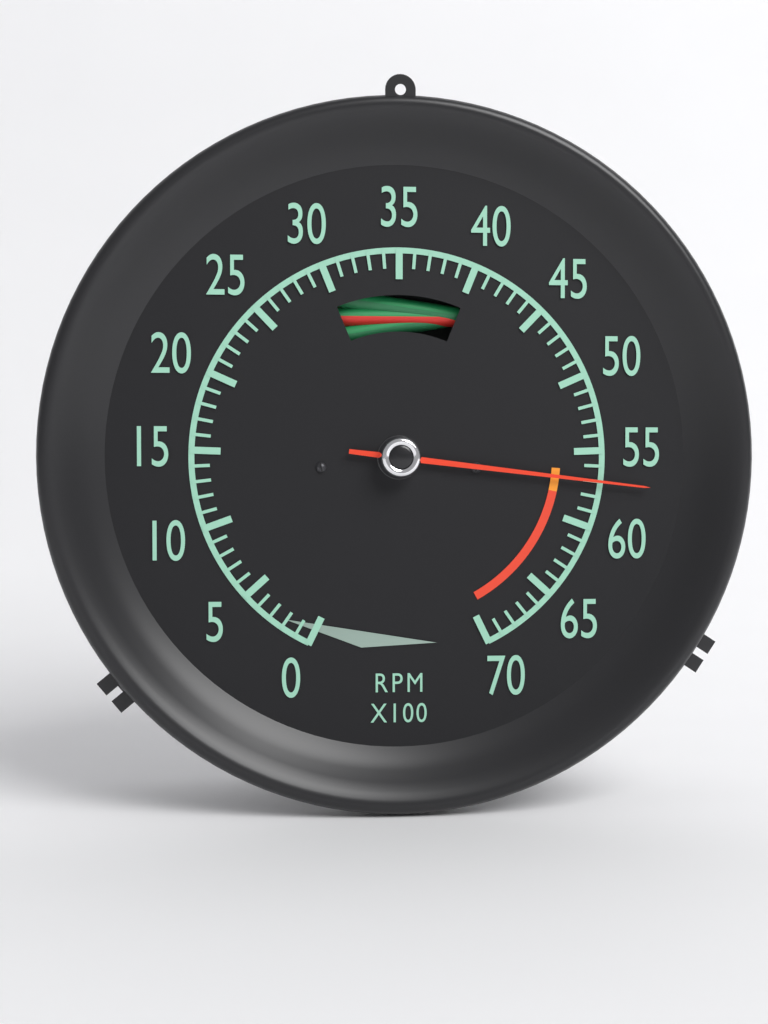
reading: 57 RPM x100
